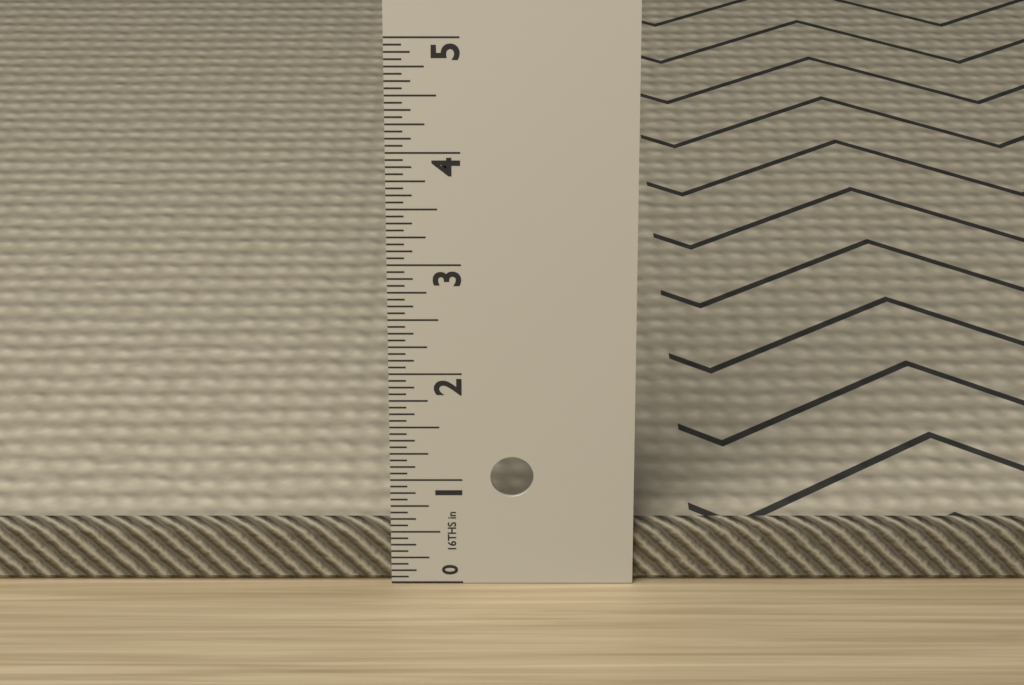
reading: 0.5625 in
